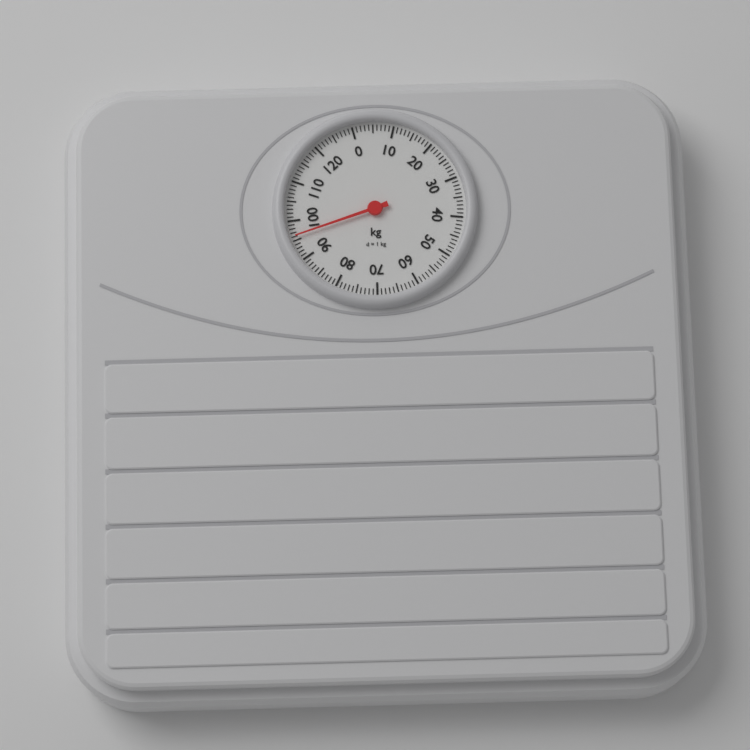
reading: 96 kg
